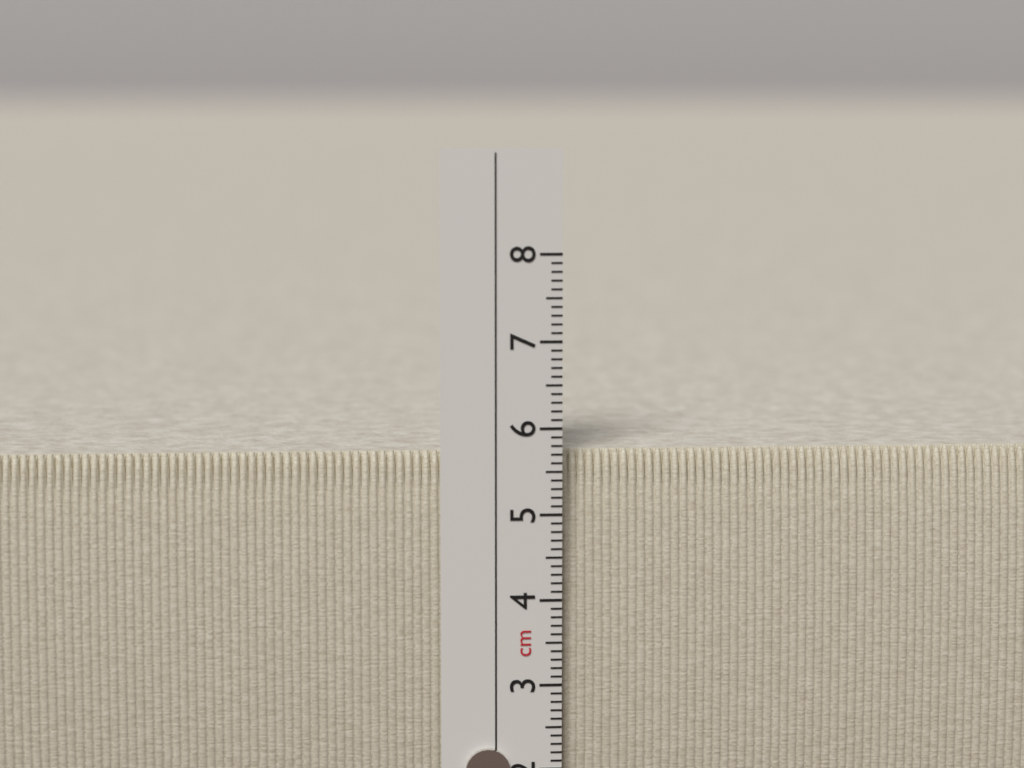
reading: 5.7 cm
